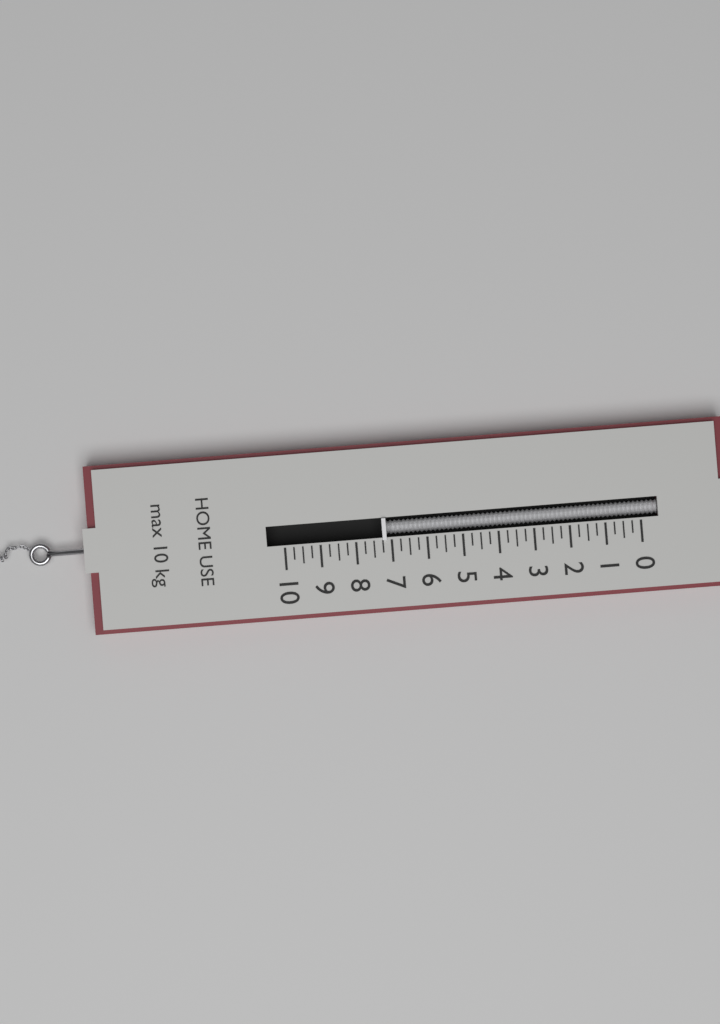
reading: 7.25 kg
